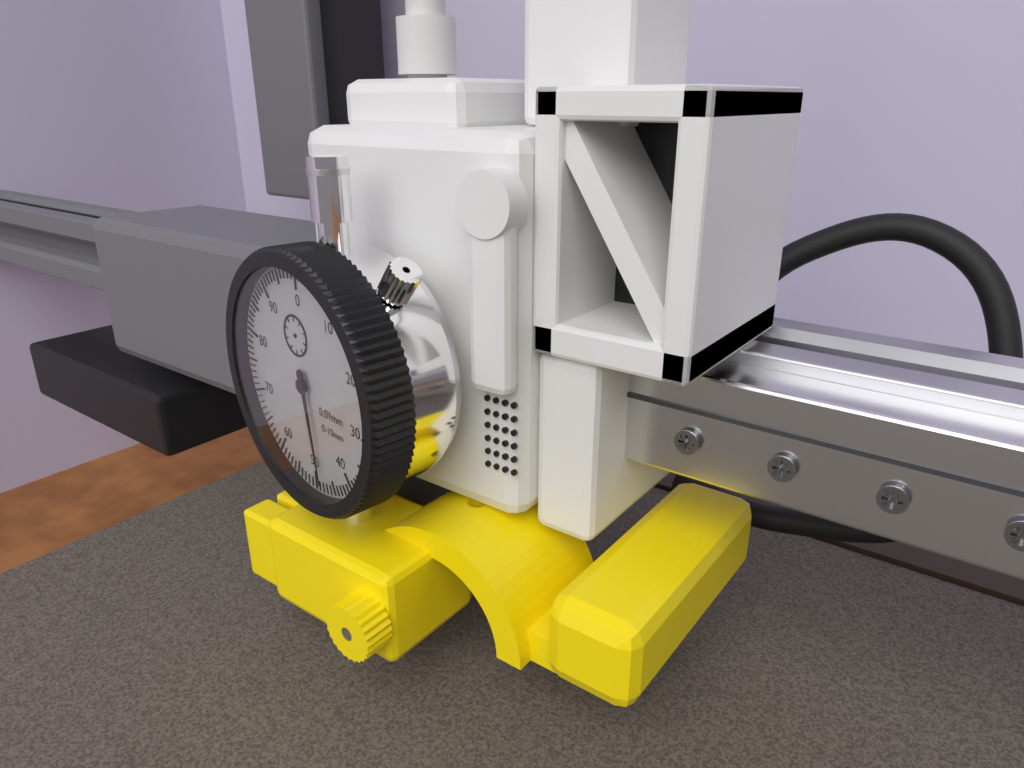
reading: 48 0.01mm
